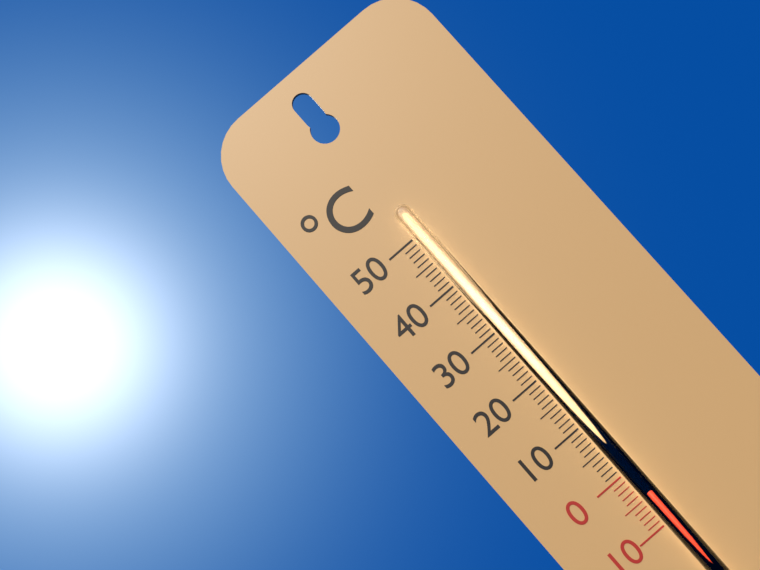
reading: -4 °C
